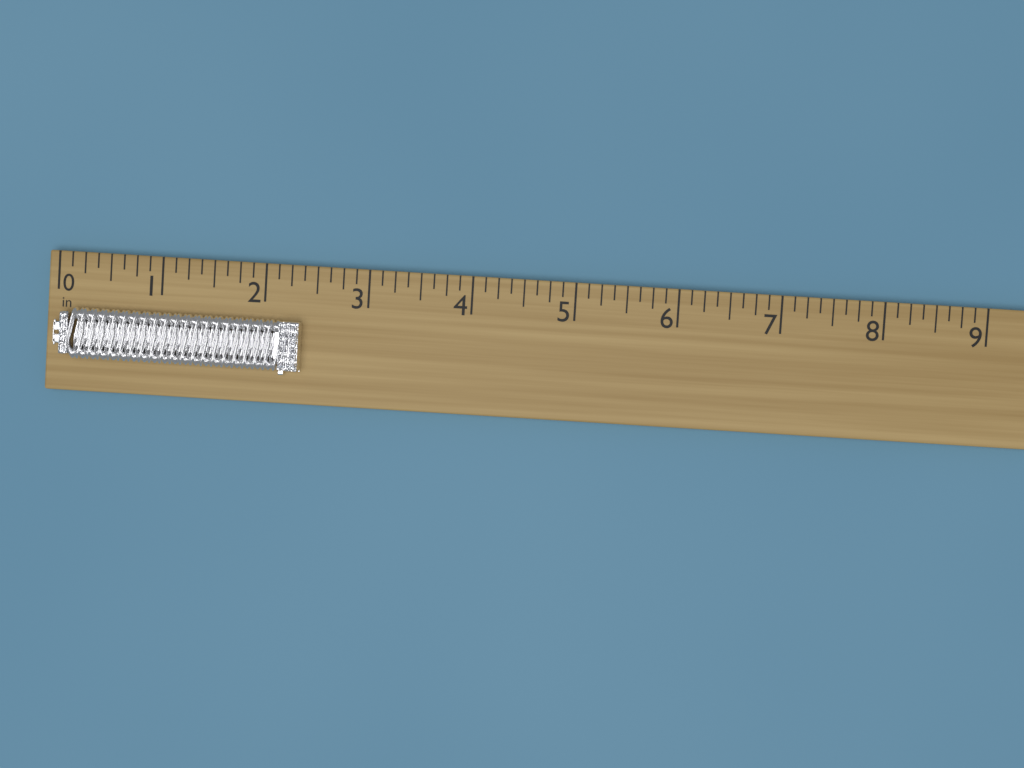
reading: 2.375 in
